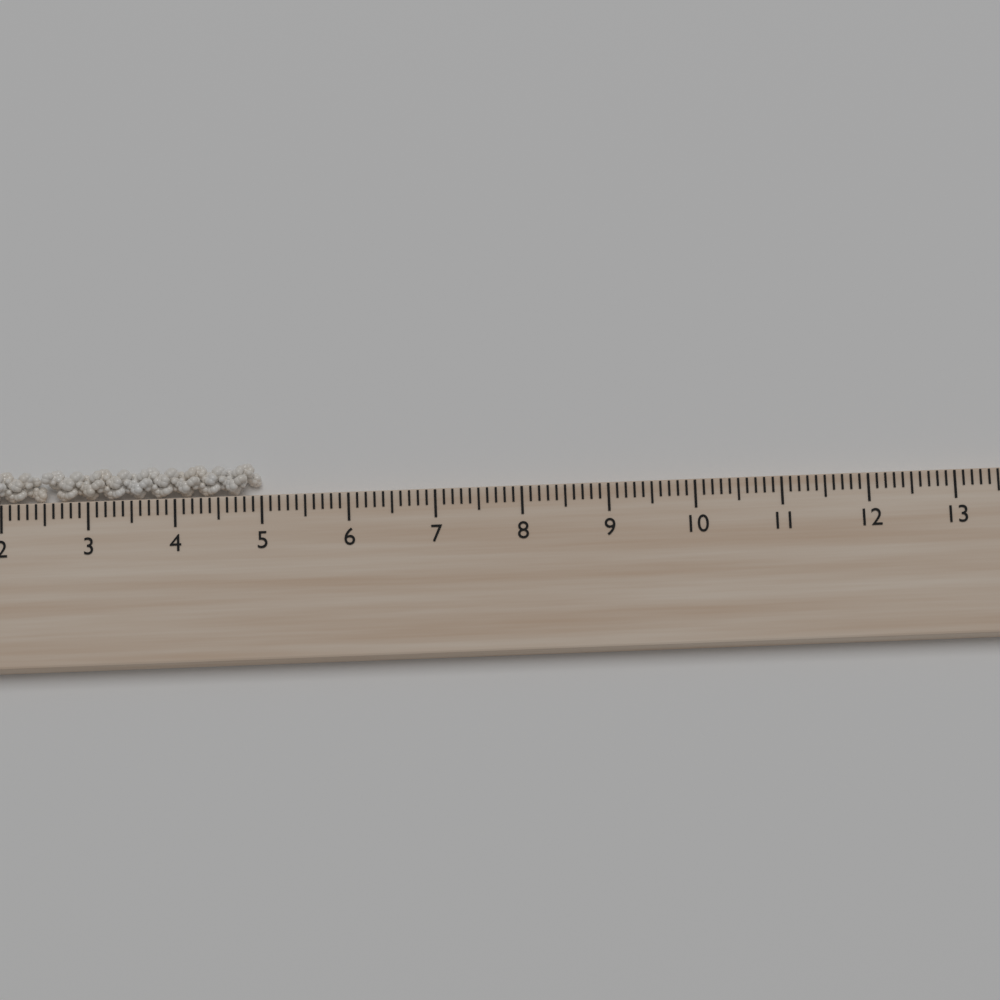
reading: 5.0 cm
